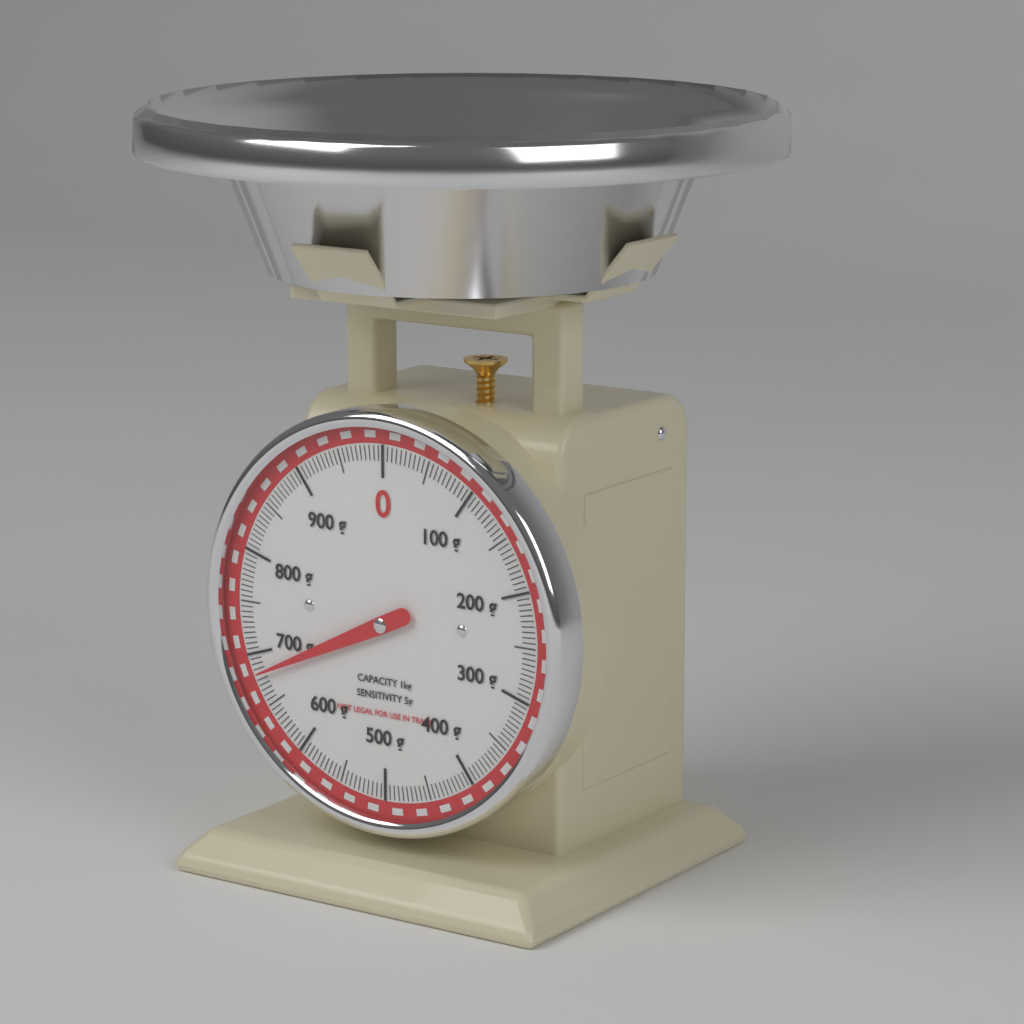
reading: 680 g
